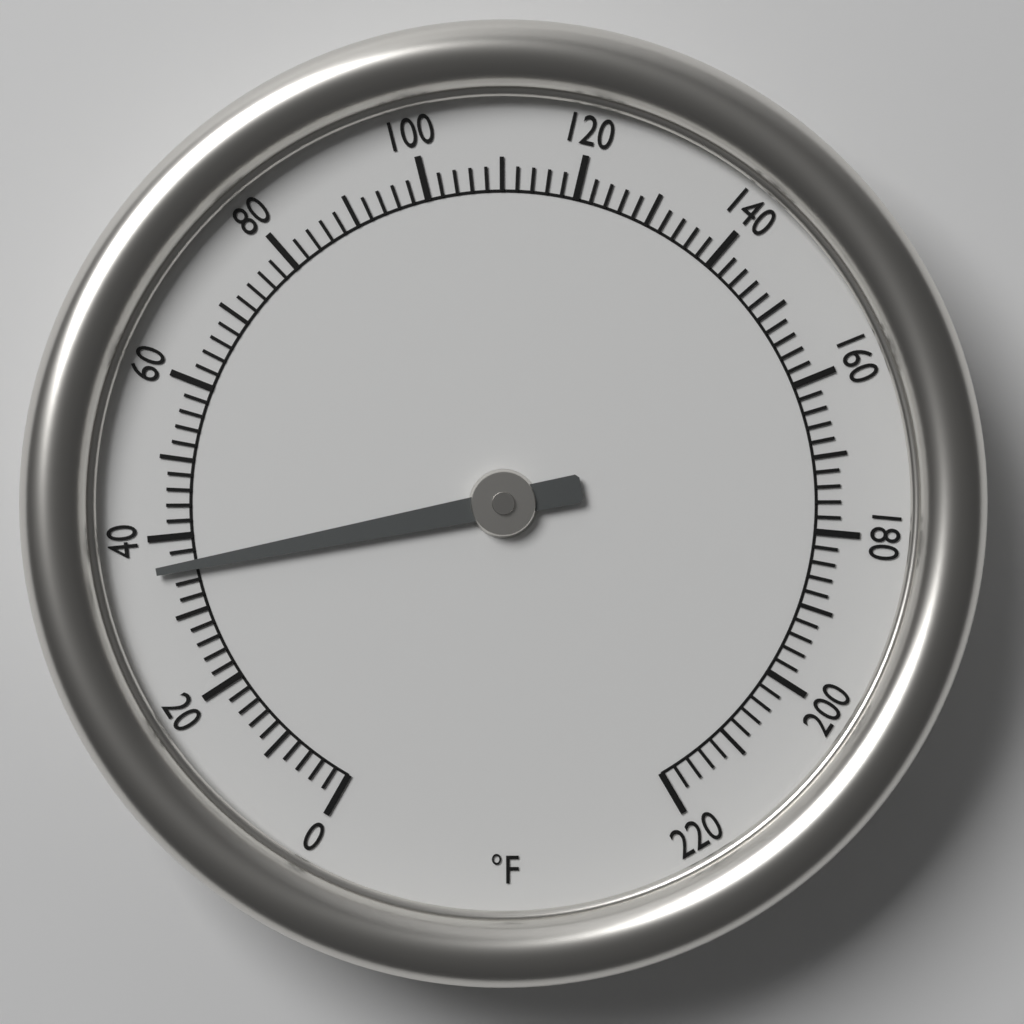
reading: 36 °F
